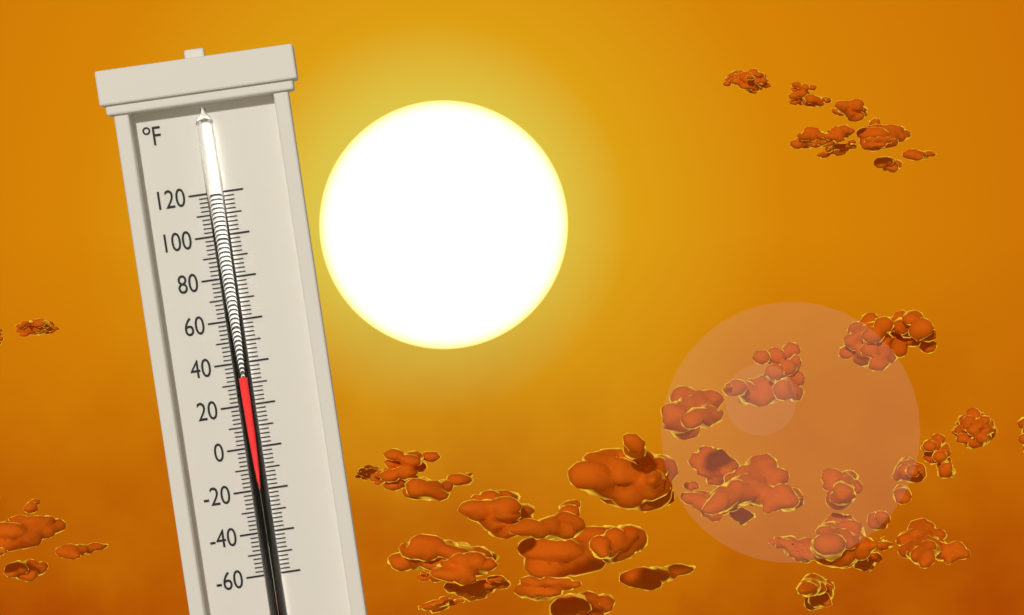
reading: 34 °F
